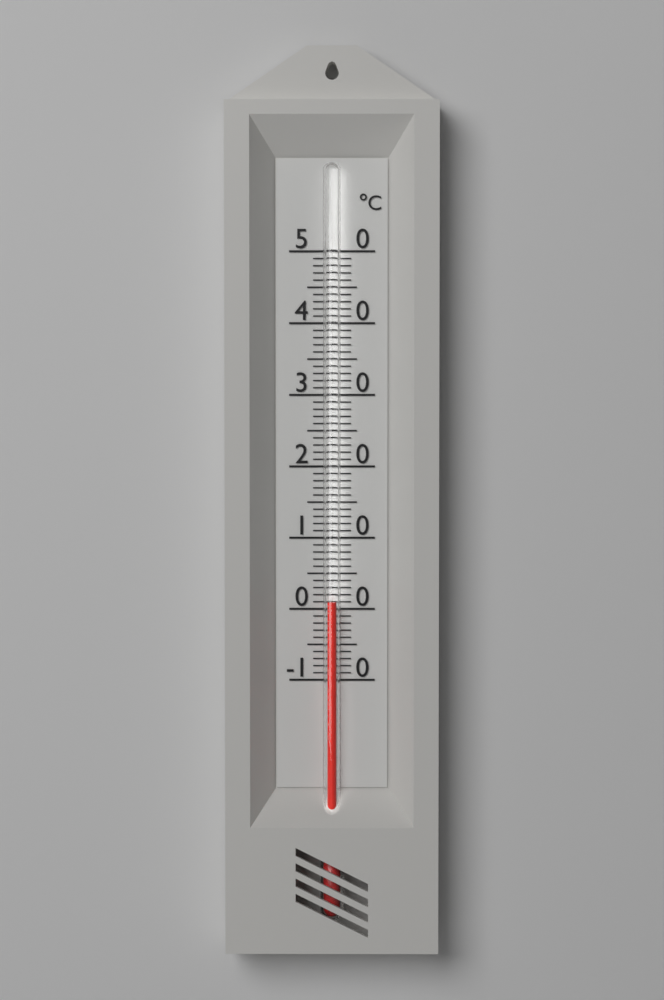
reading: 1 °C
